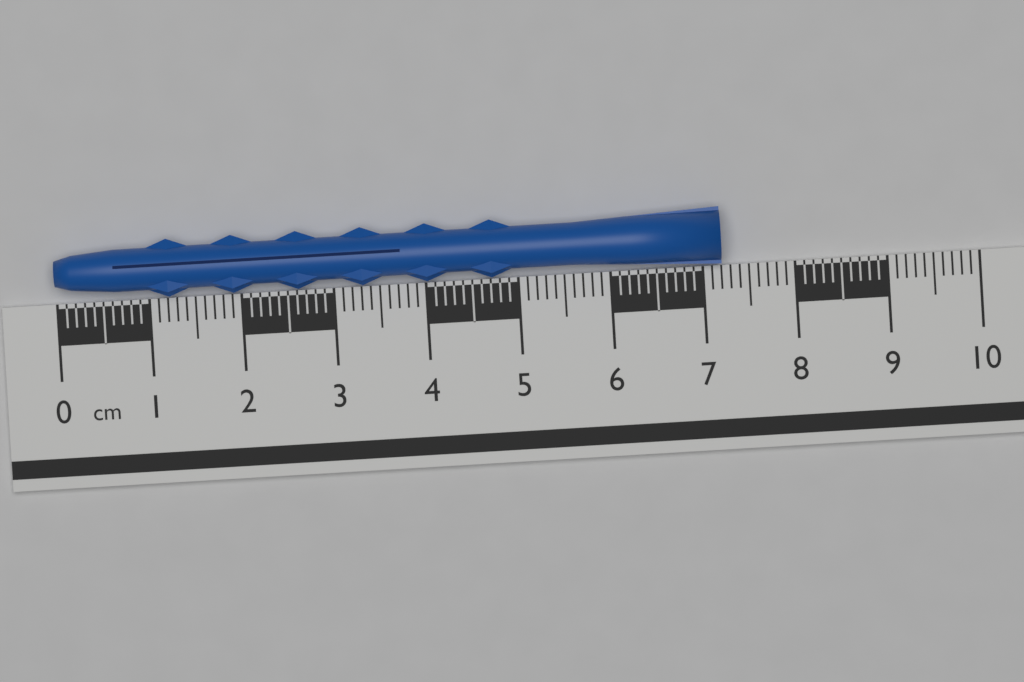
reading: 7.2 cm
